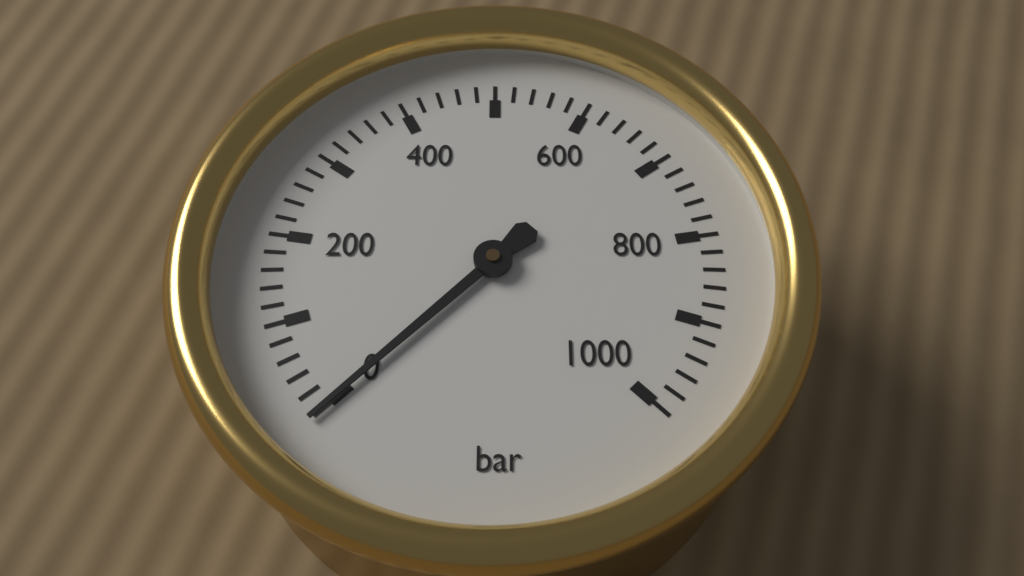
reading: 0 bar
